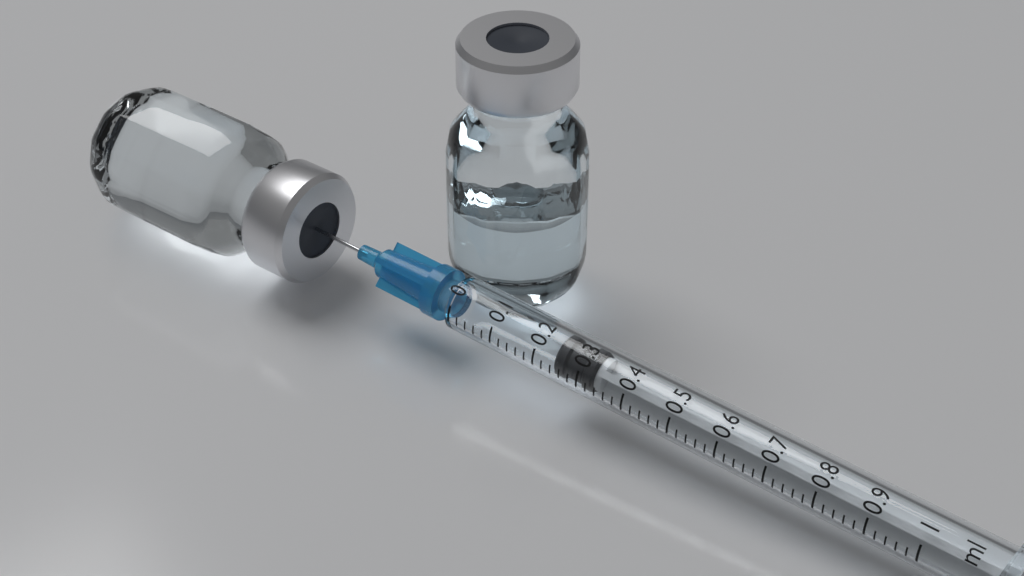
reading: 0.24 ml
